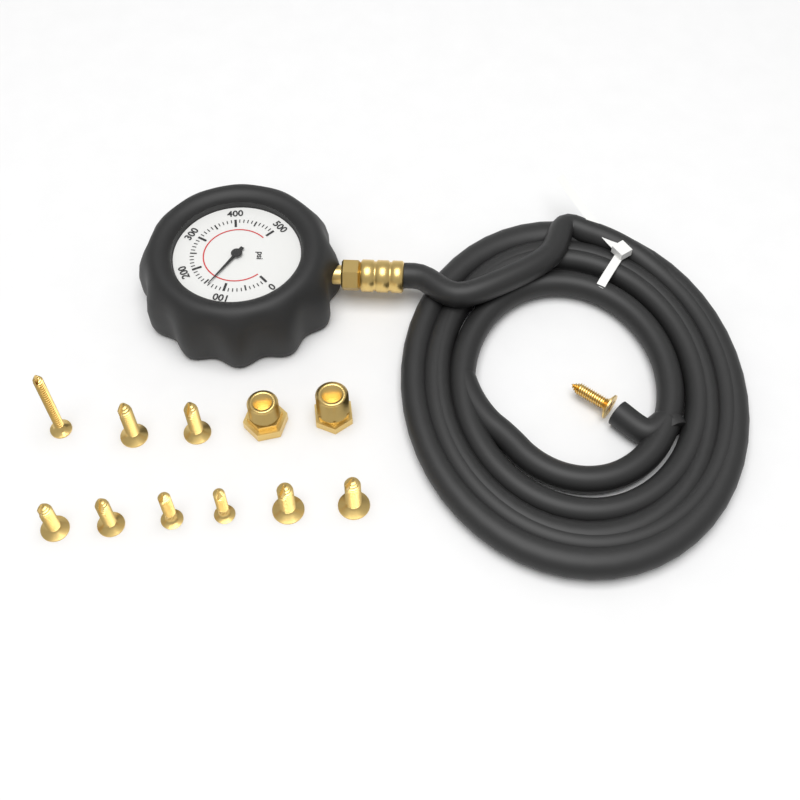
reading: 140 psi
